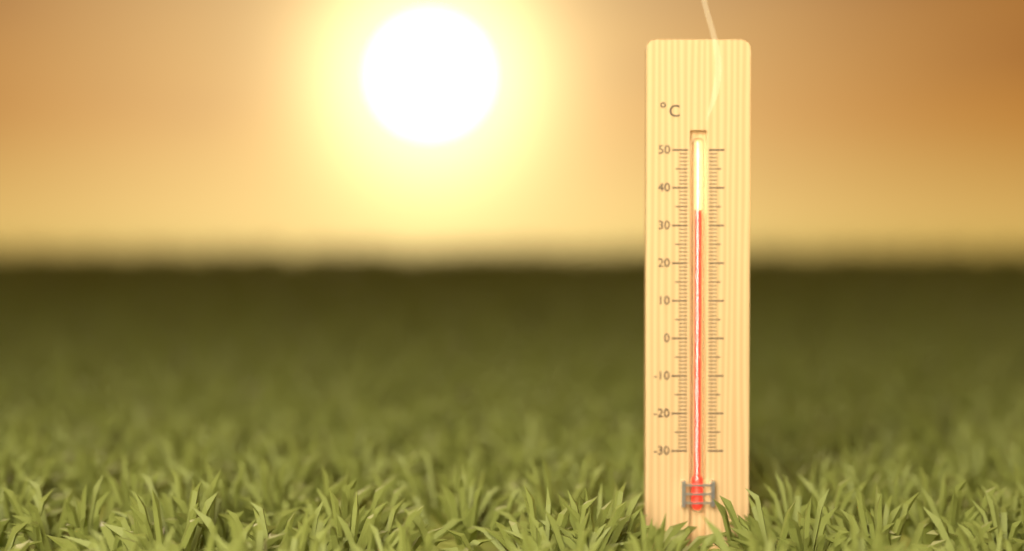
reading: 34 °C
